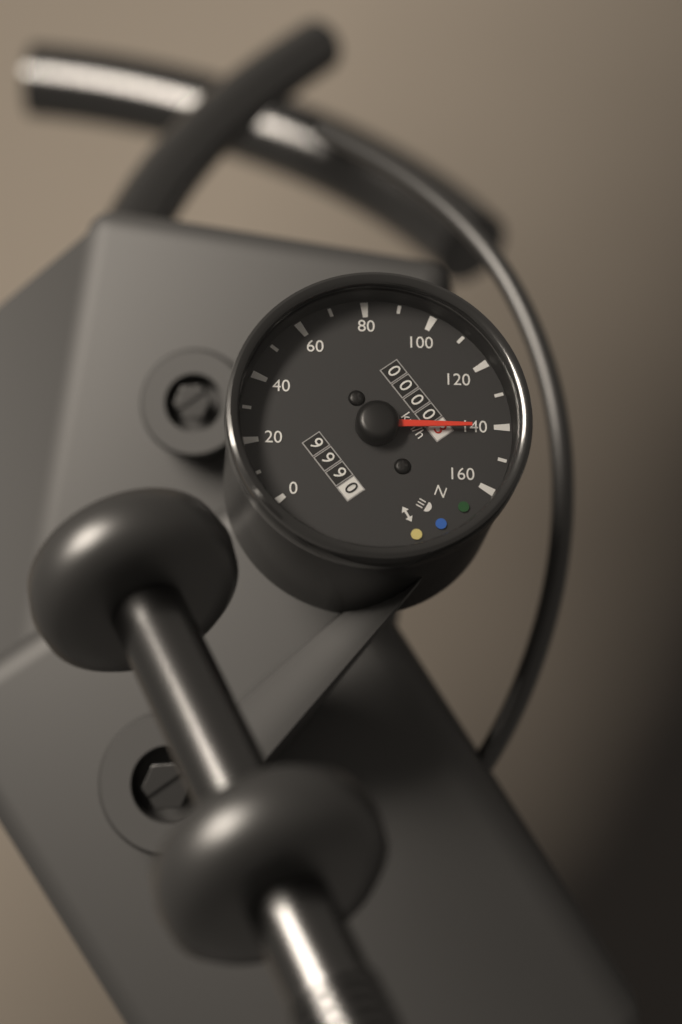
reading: 140 km/h
